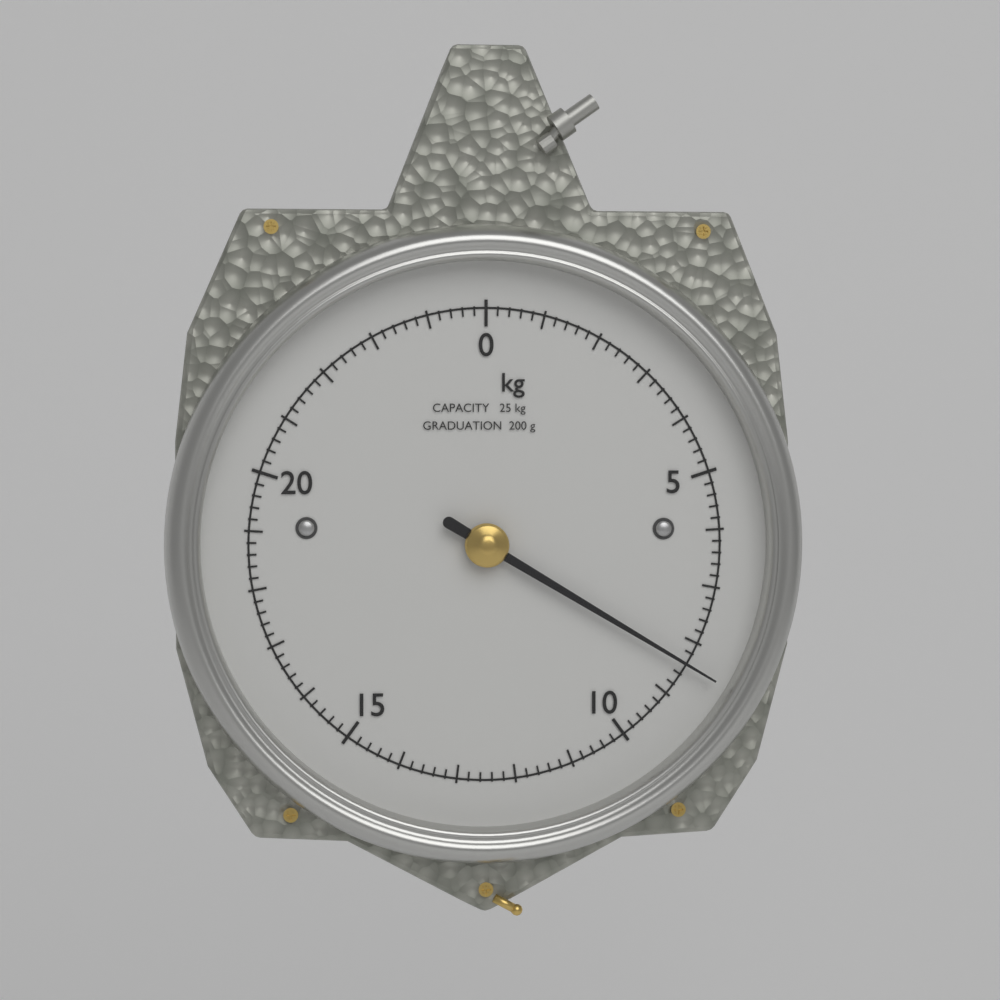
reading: 8.4 kg
